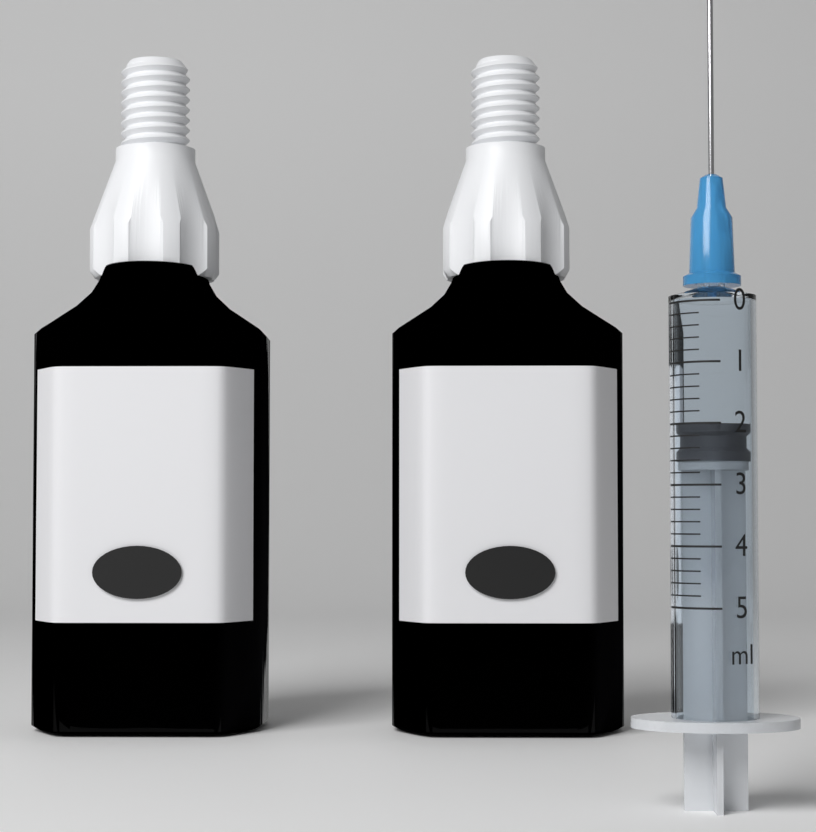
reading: 2.0 ml
